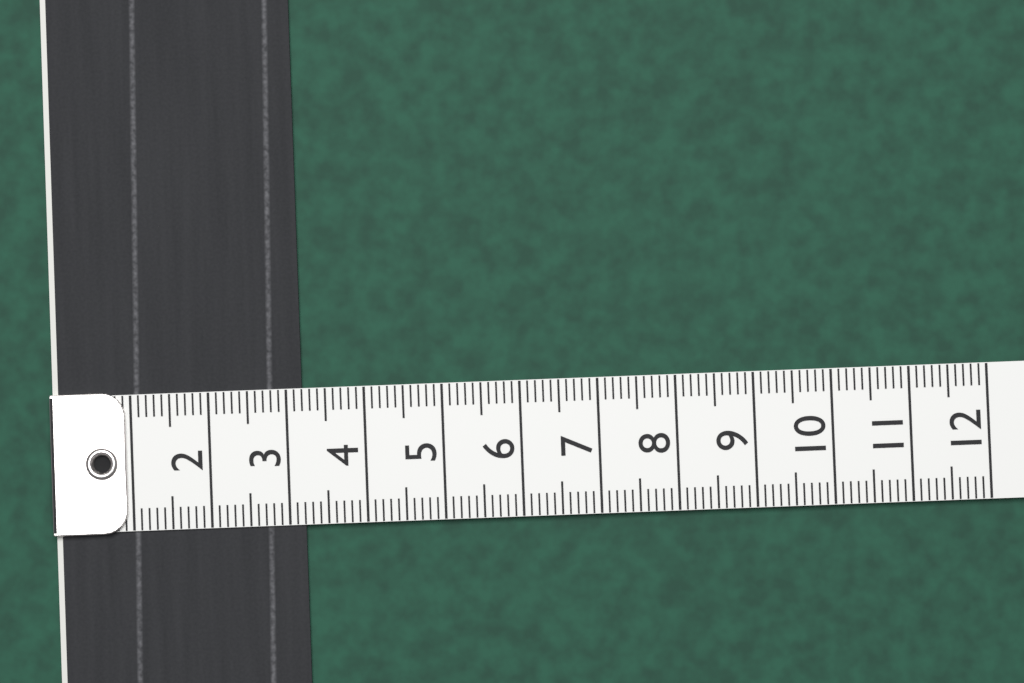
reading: 3.2 (no unit)
